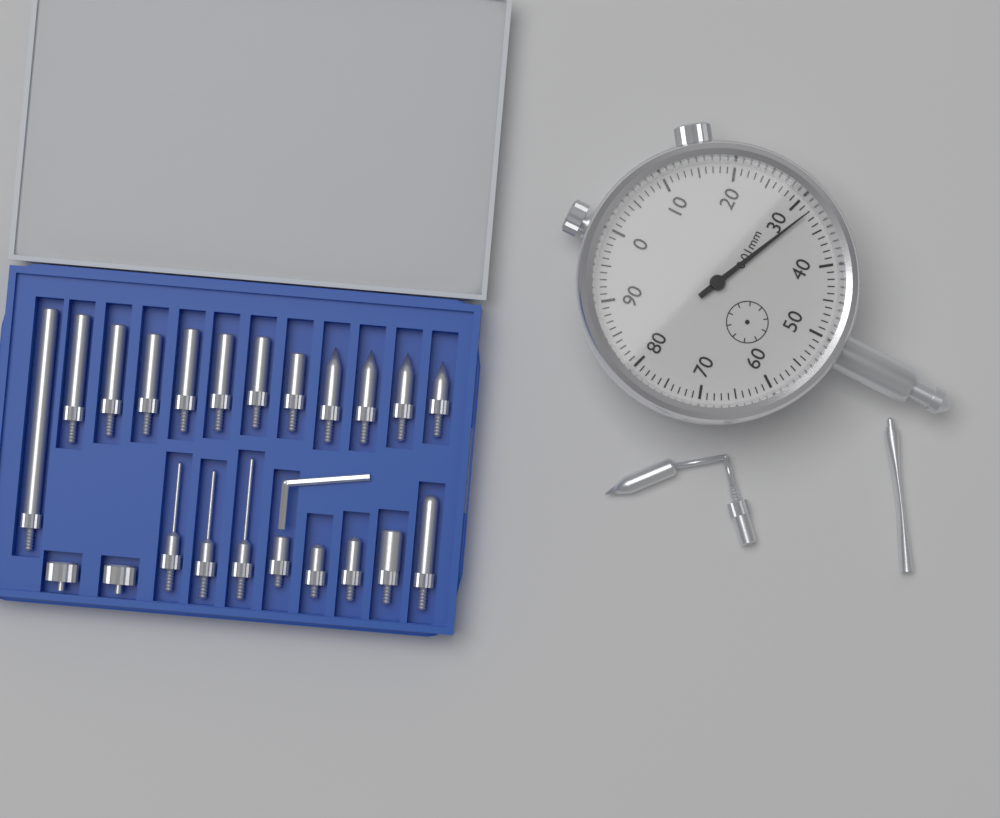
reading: 0.32 mm
